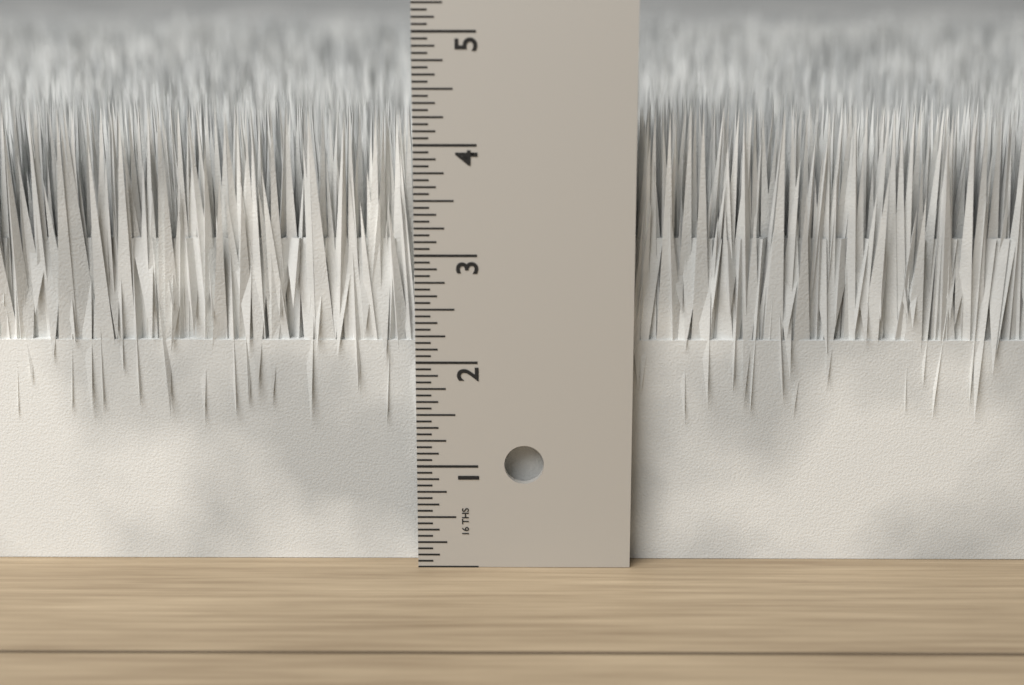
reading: 4.3125 in
